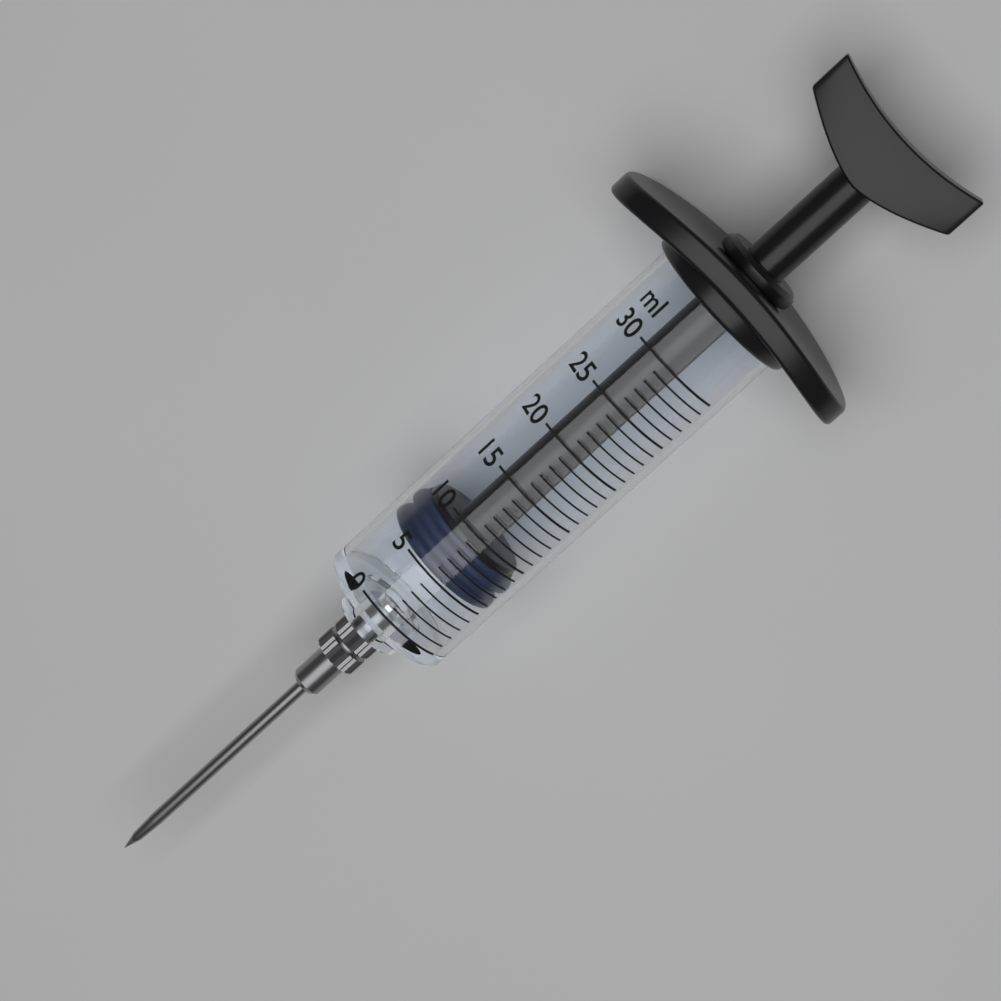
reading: 5 ml
